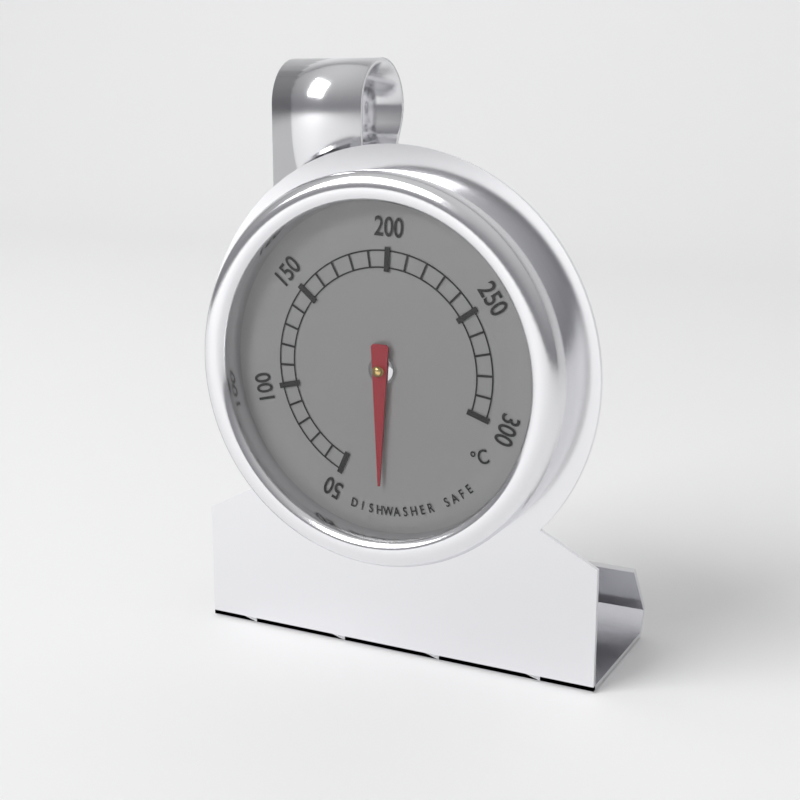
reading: 28 °C
